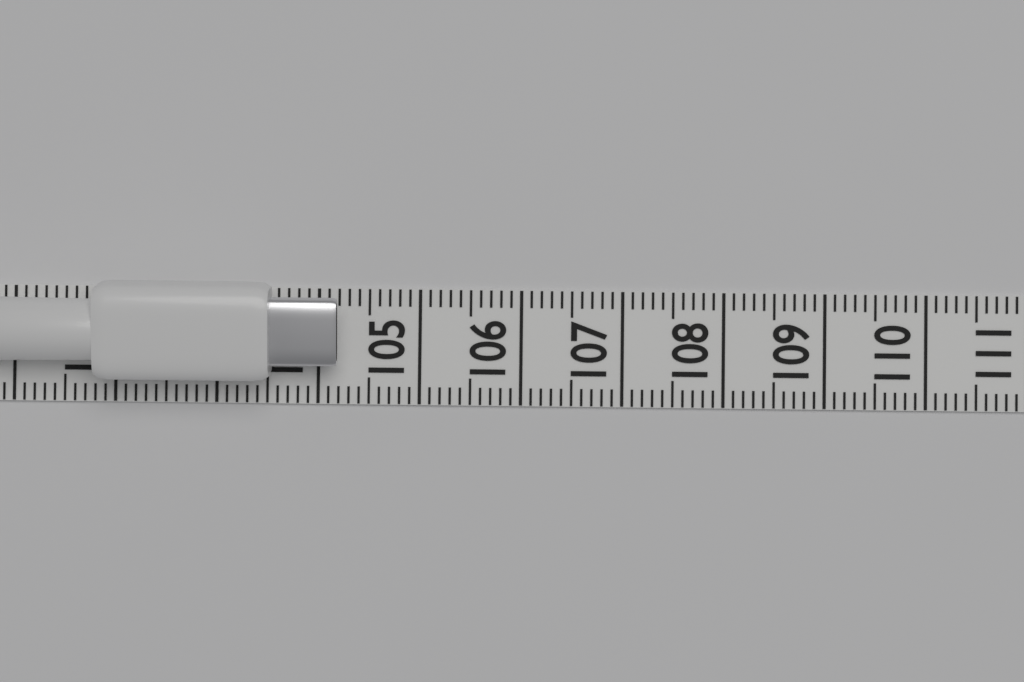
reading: 104.2 (no unit)
